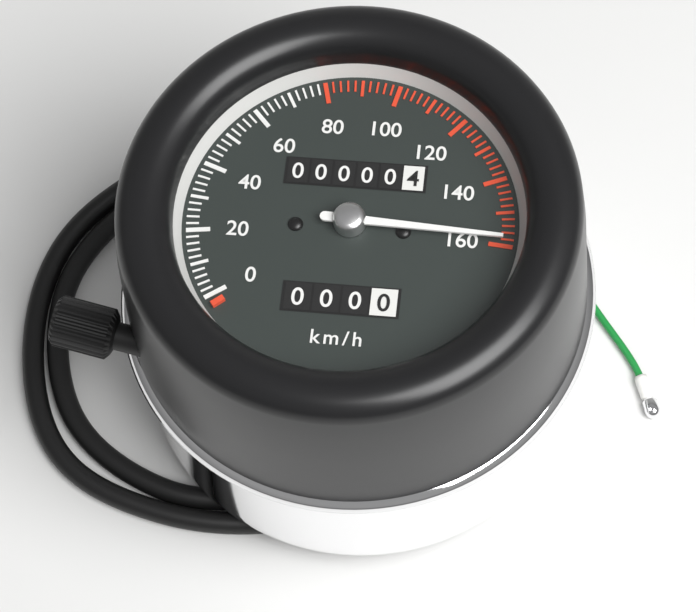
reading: 158 km/h
